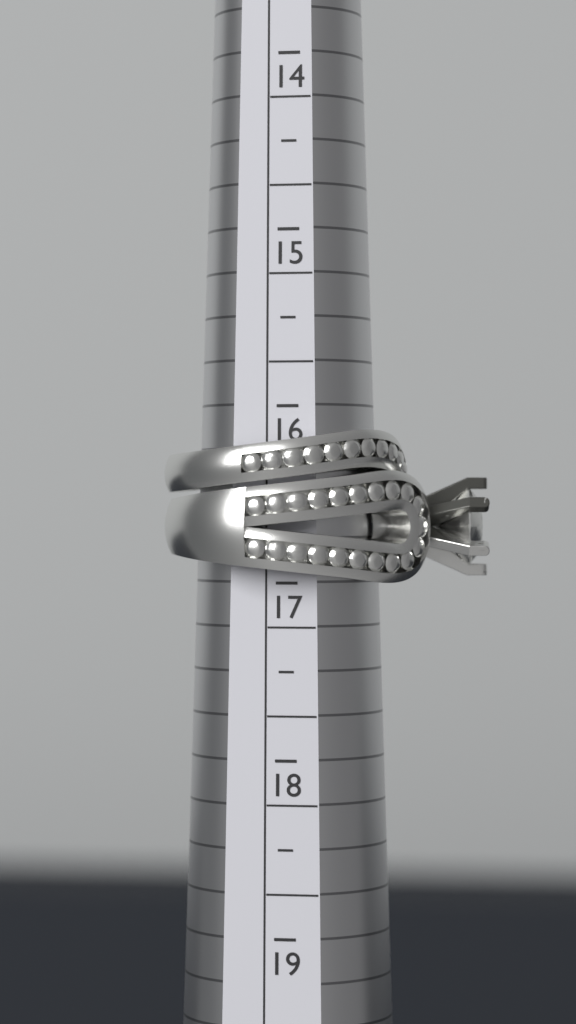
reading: 17.00 (no unit)
